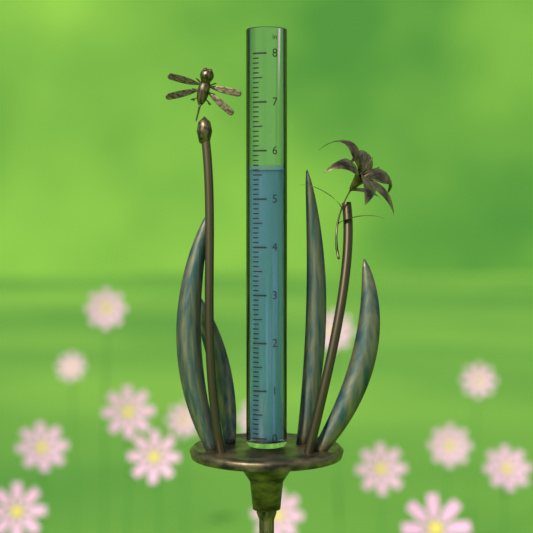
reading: 5.6 in
